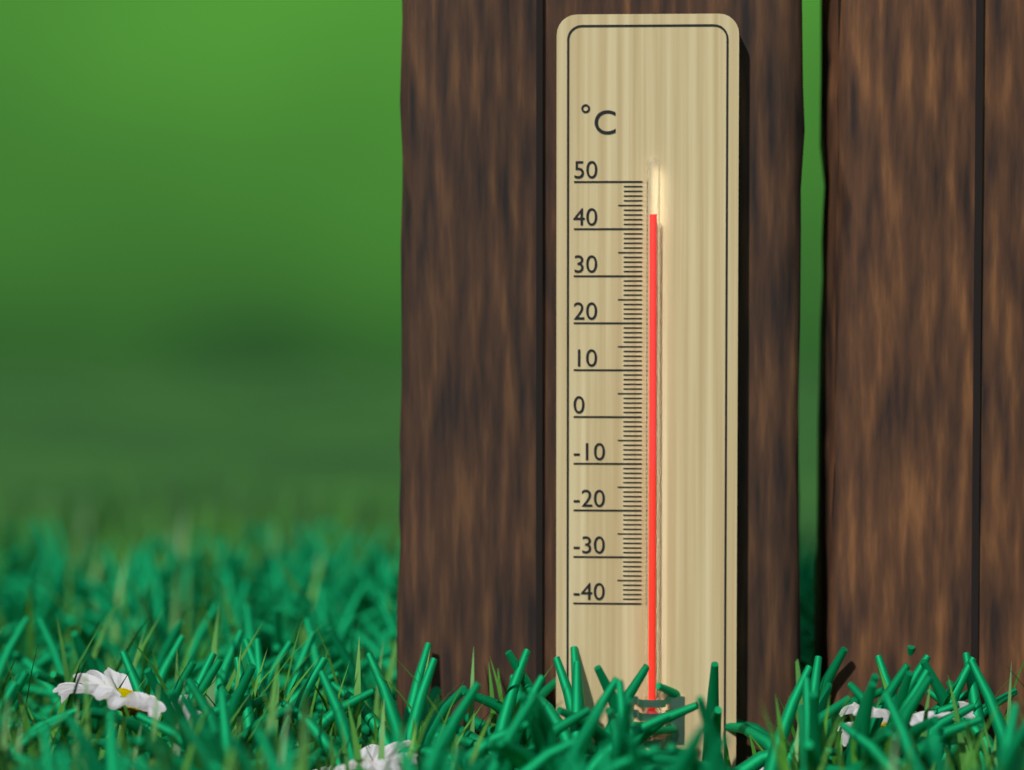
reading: 43 °C
